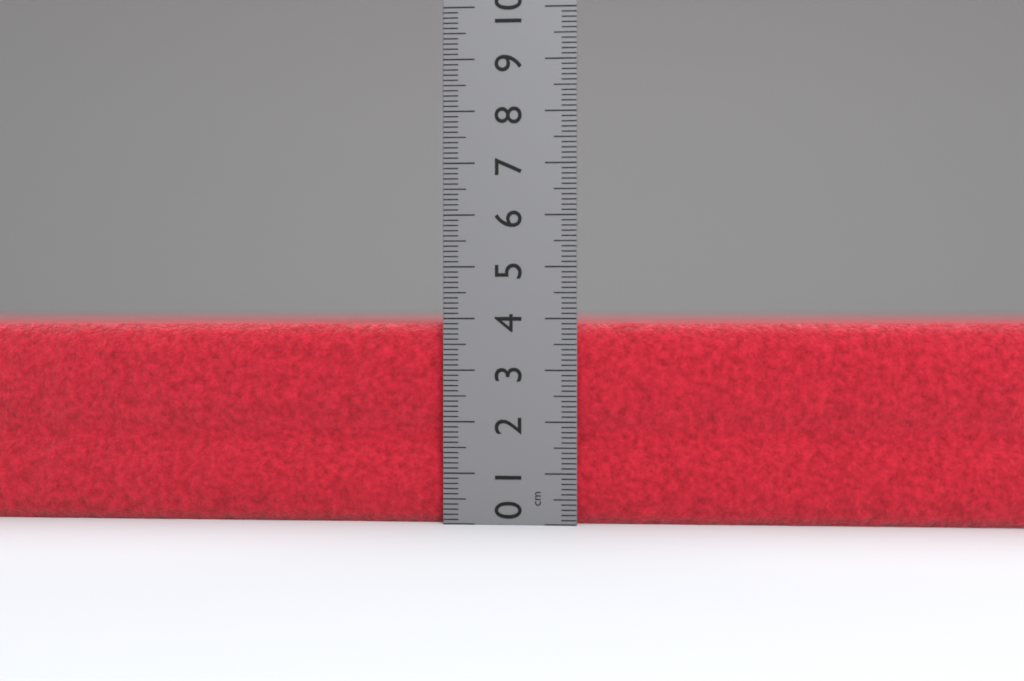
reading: 3.9 cm
